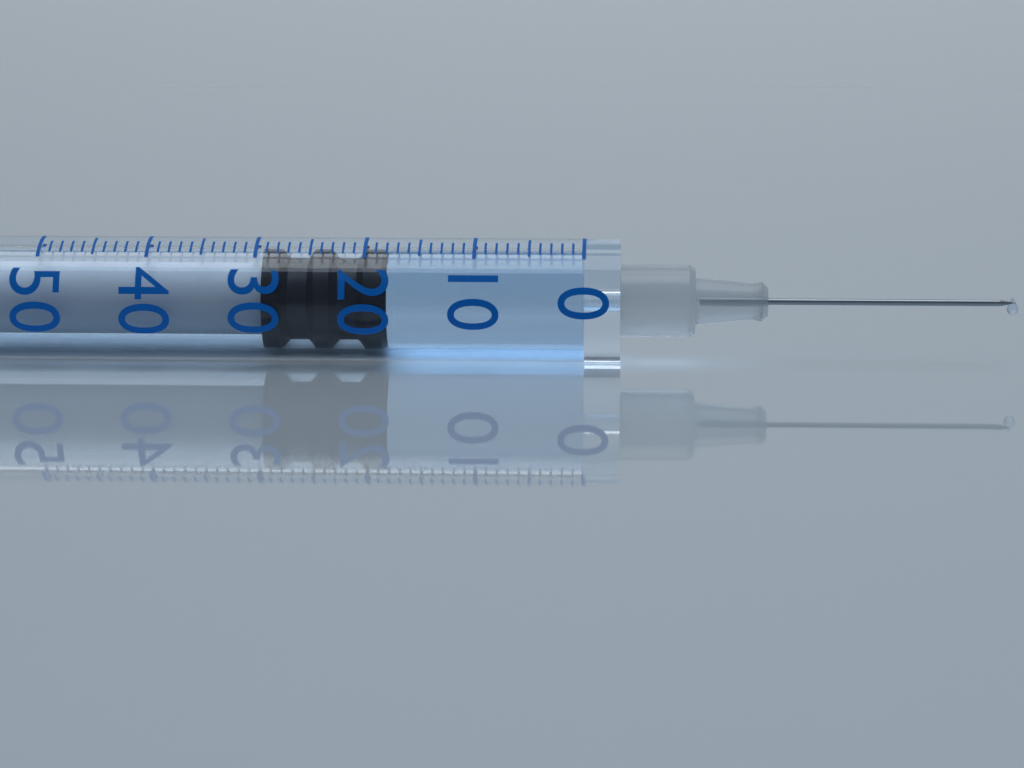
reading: 18 (no unit)
